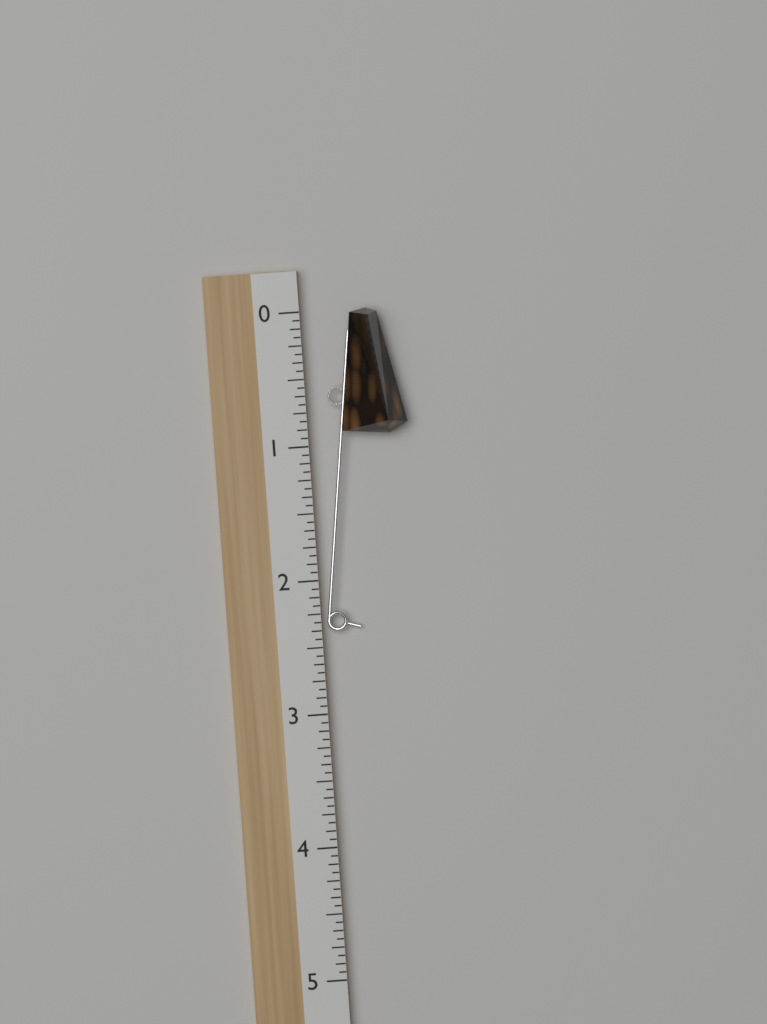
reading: 0.9375 (no unit)
